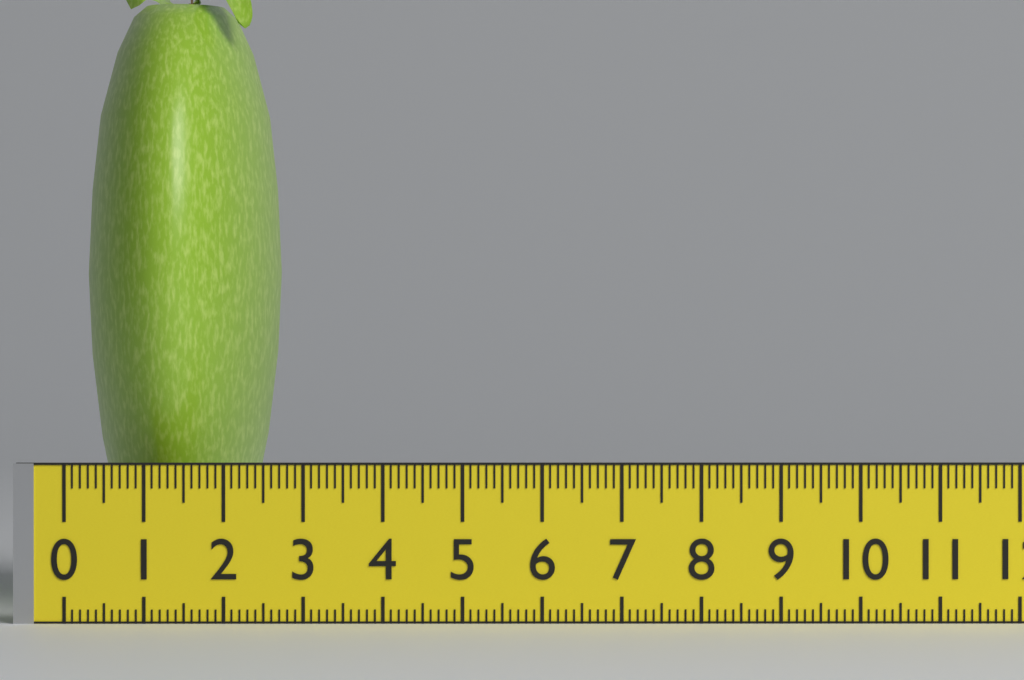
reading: 2.5 (no unit)
